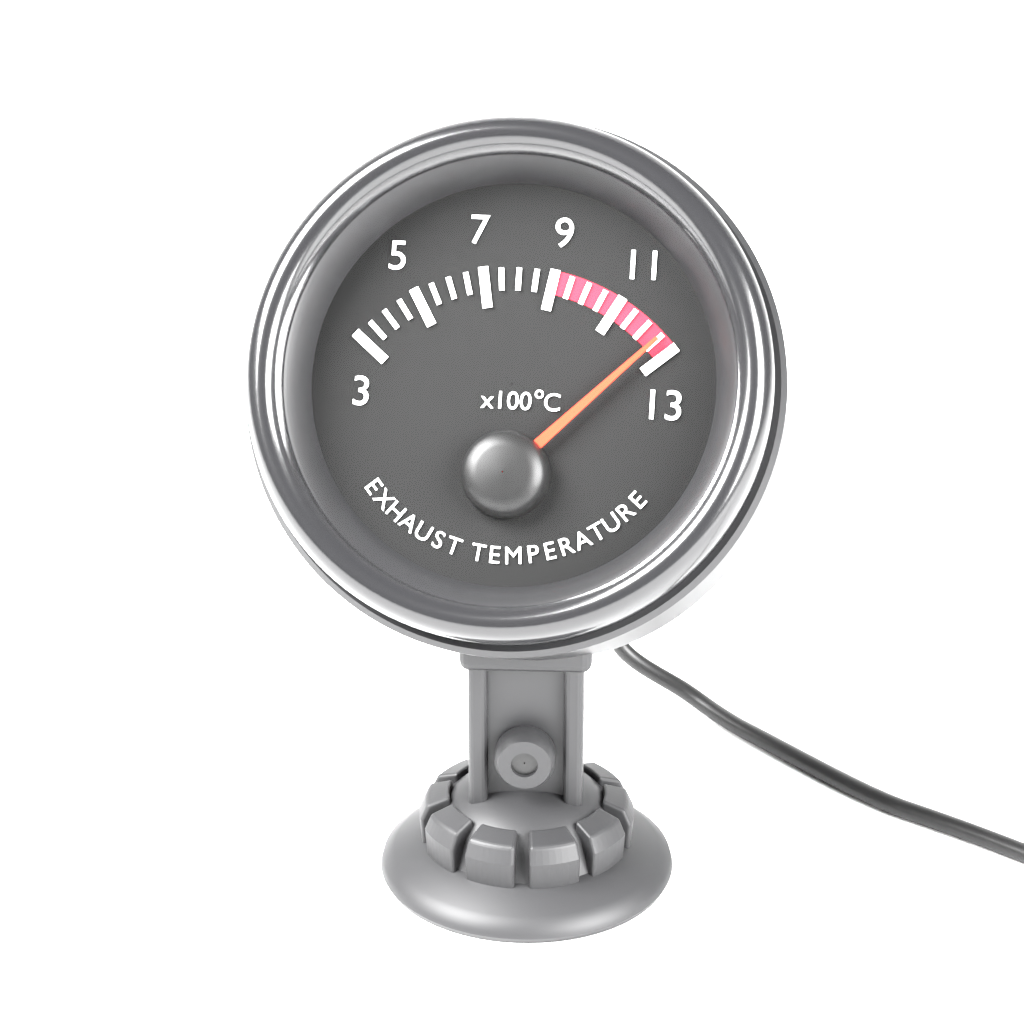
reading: 12.5 x100°C
